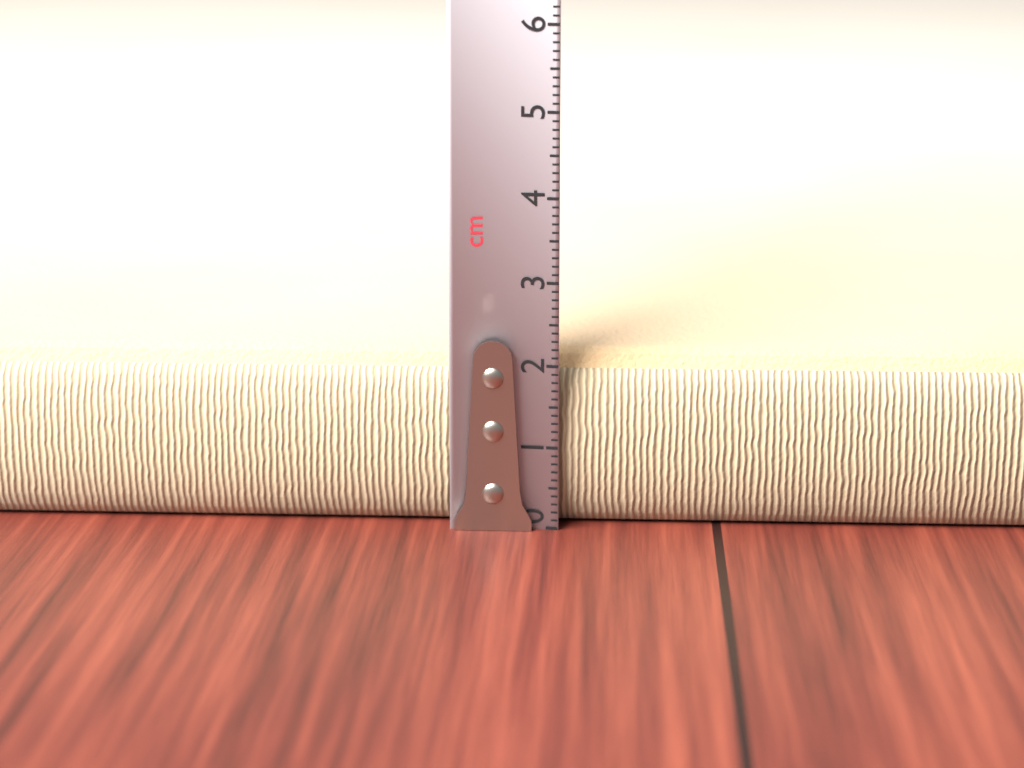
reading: 2.1 cm
